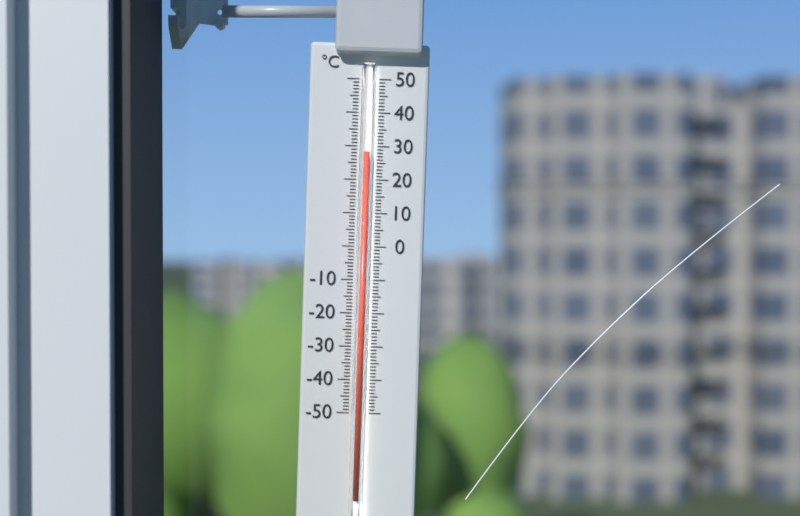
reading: 28 °C
